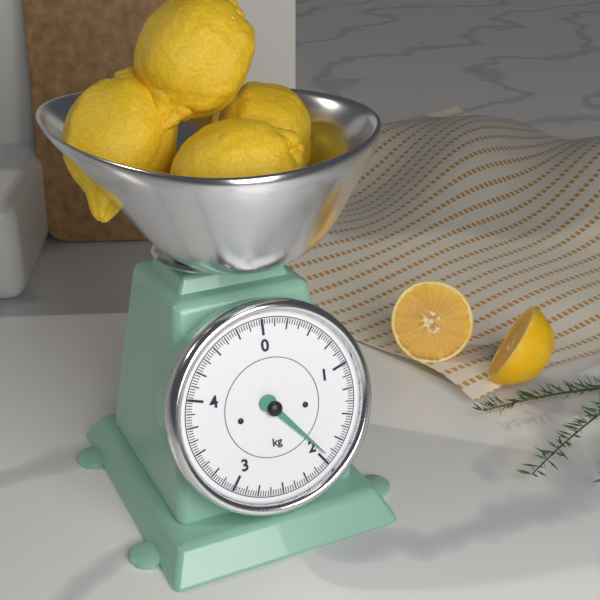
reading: 1.950 kg
